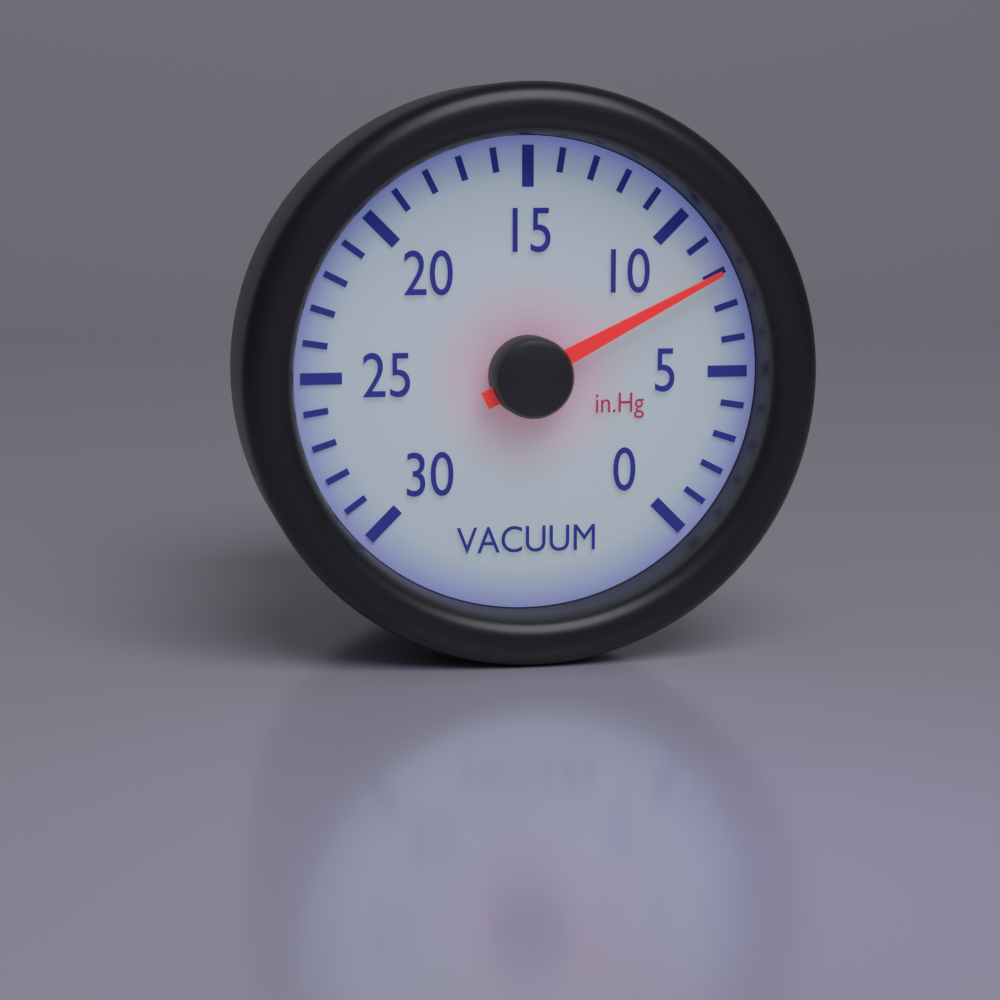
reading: 8 inHg
